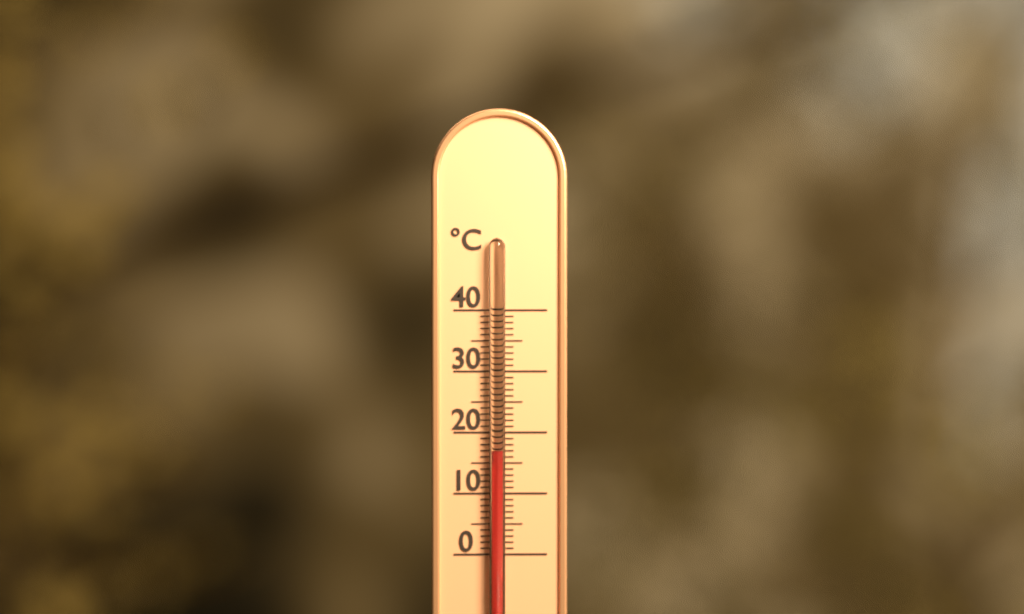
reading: 17 °C
